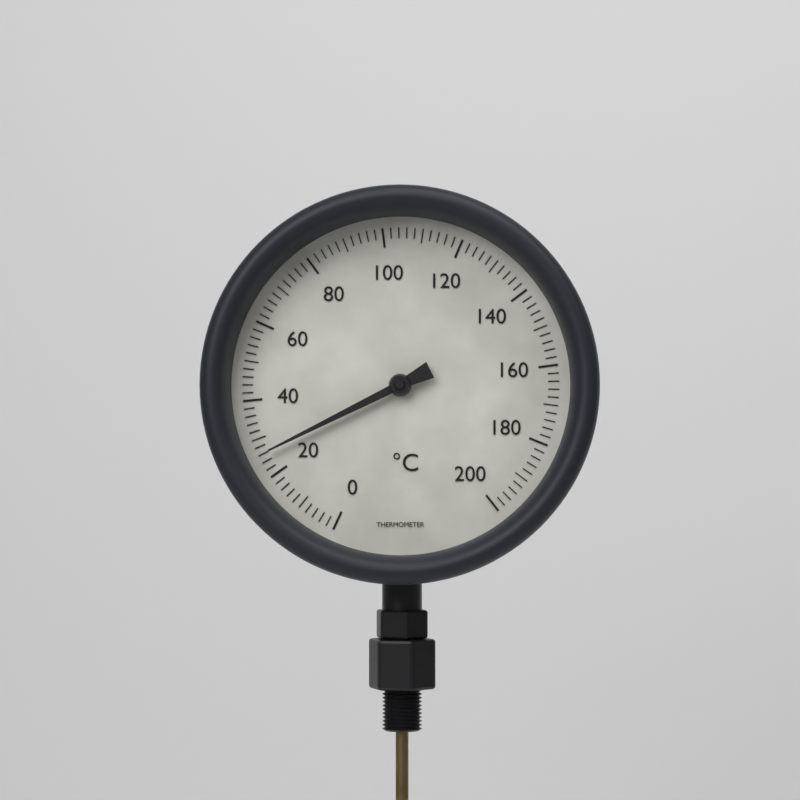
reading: 26 °C
